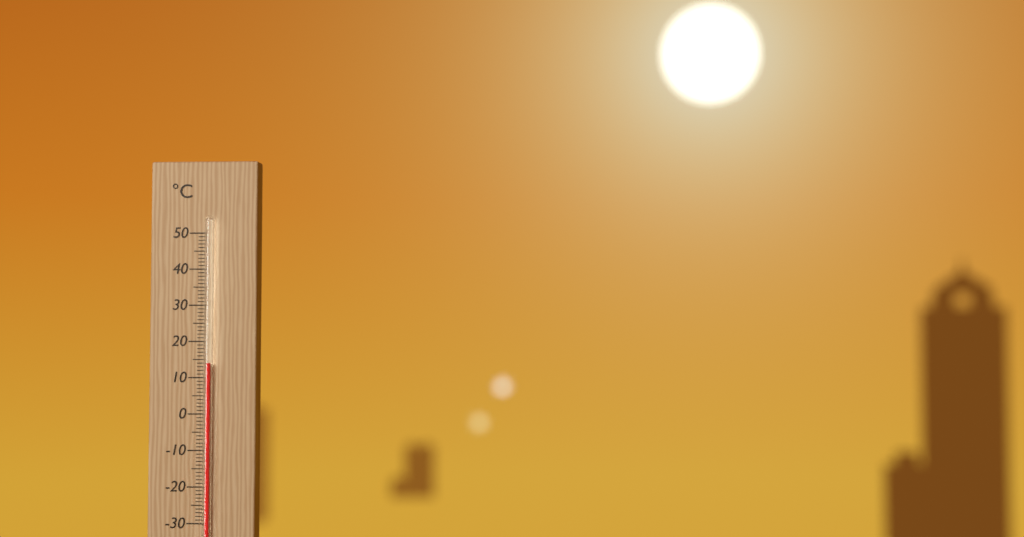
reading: 14 °C
